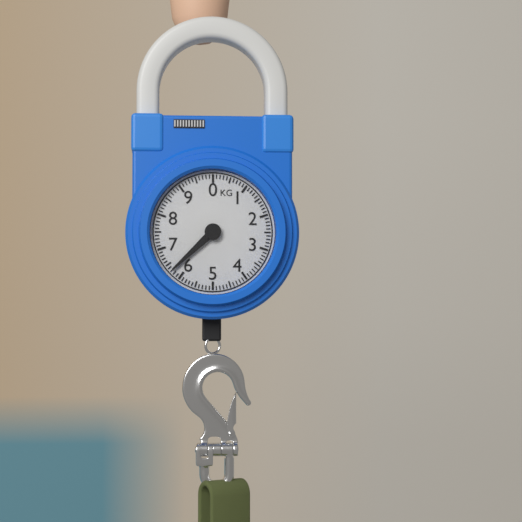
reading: 6.3 kg
